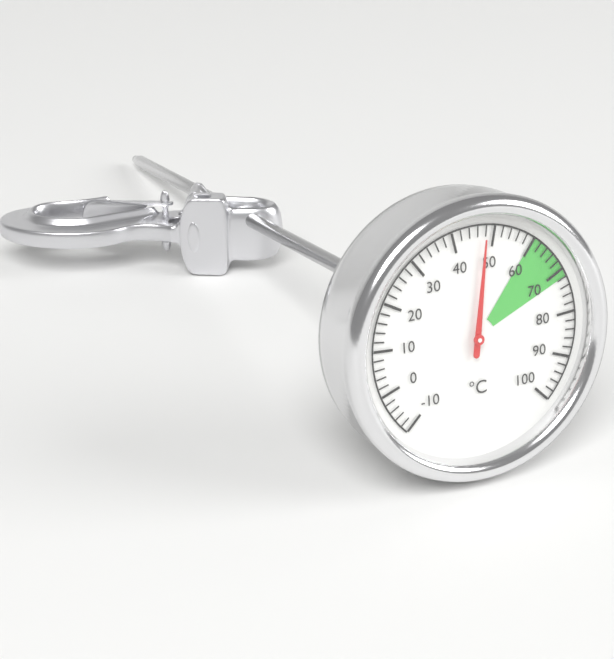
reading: 48 °C
